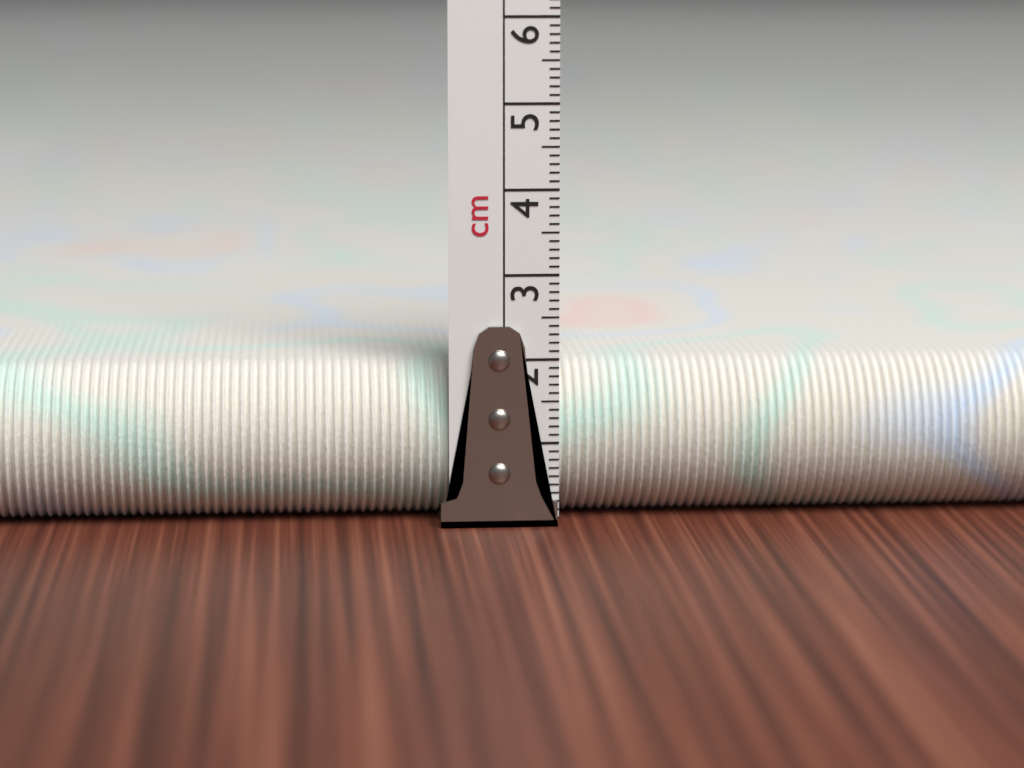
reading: 1.9 cm
